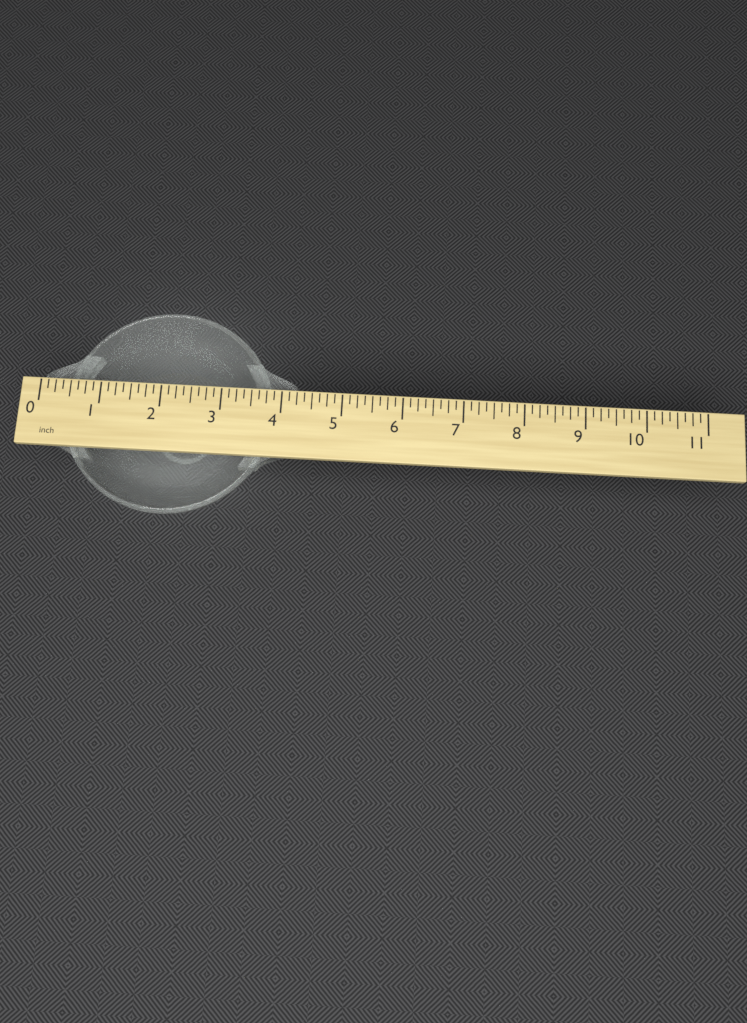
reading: 4.250 inch
